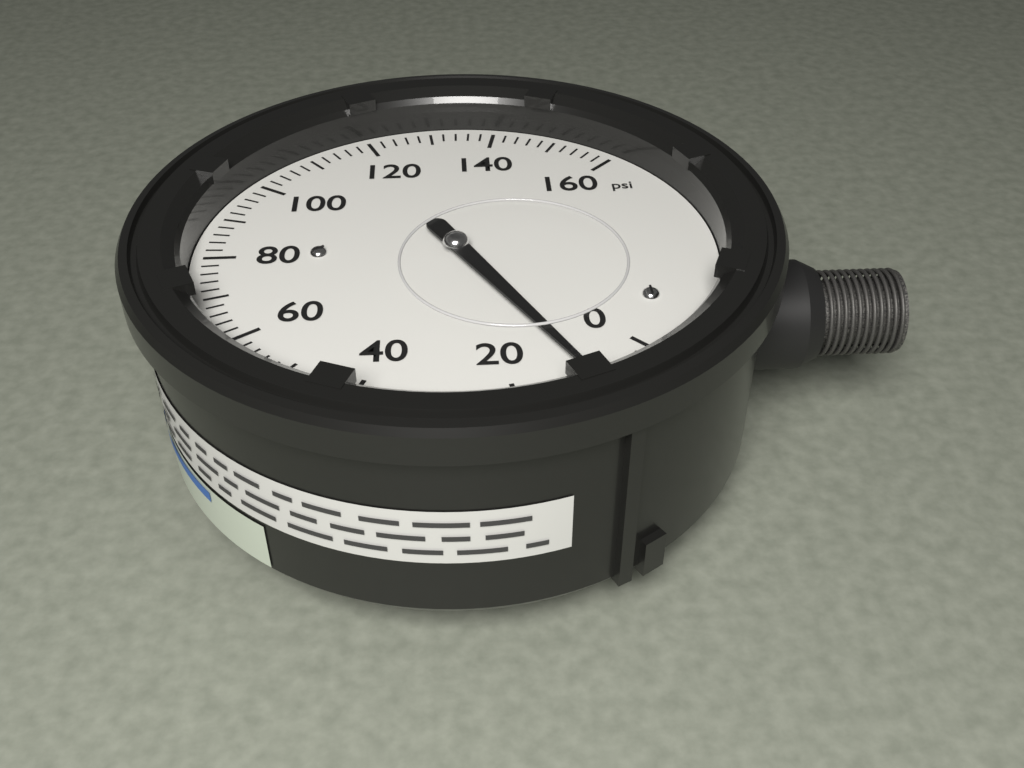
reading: 10 psi
